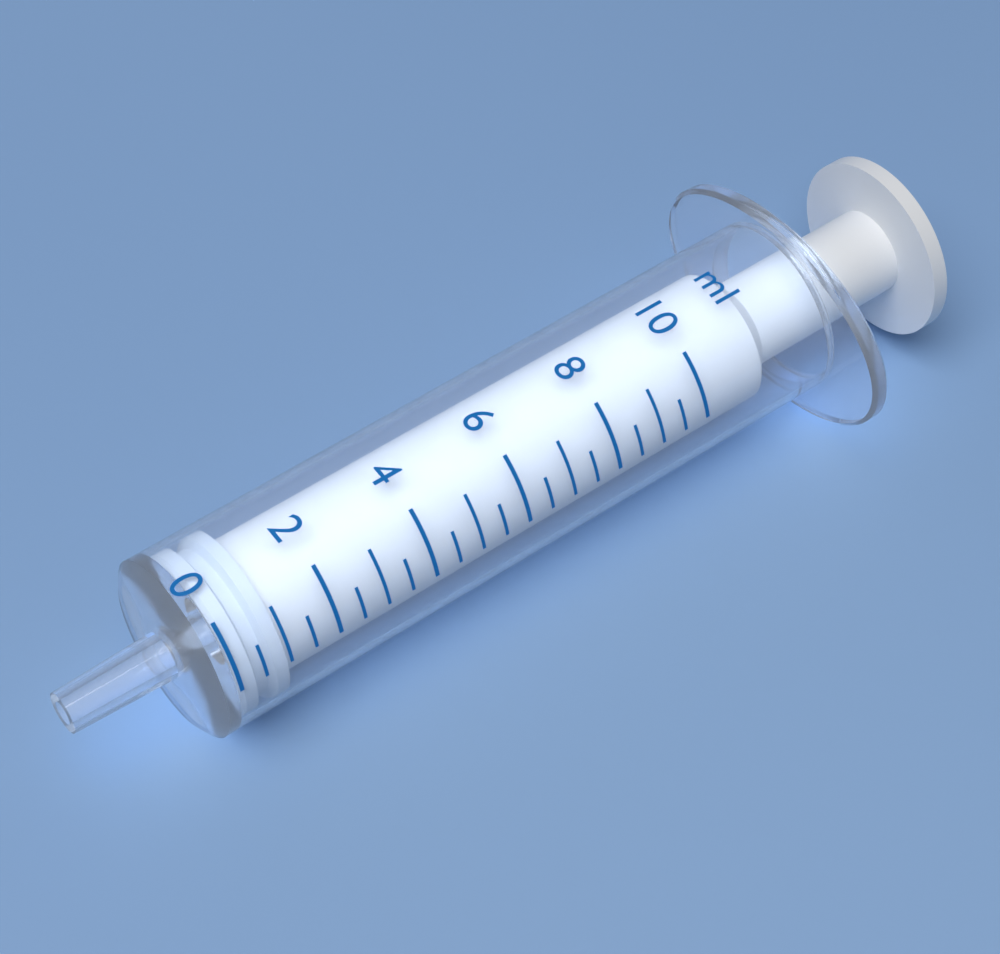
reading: 0.0 ml
